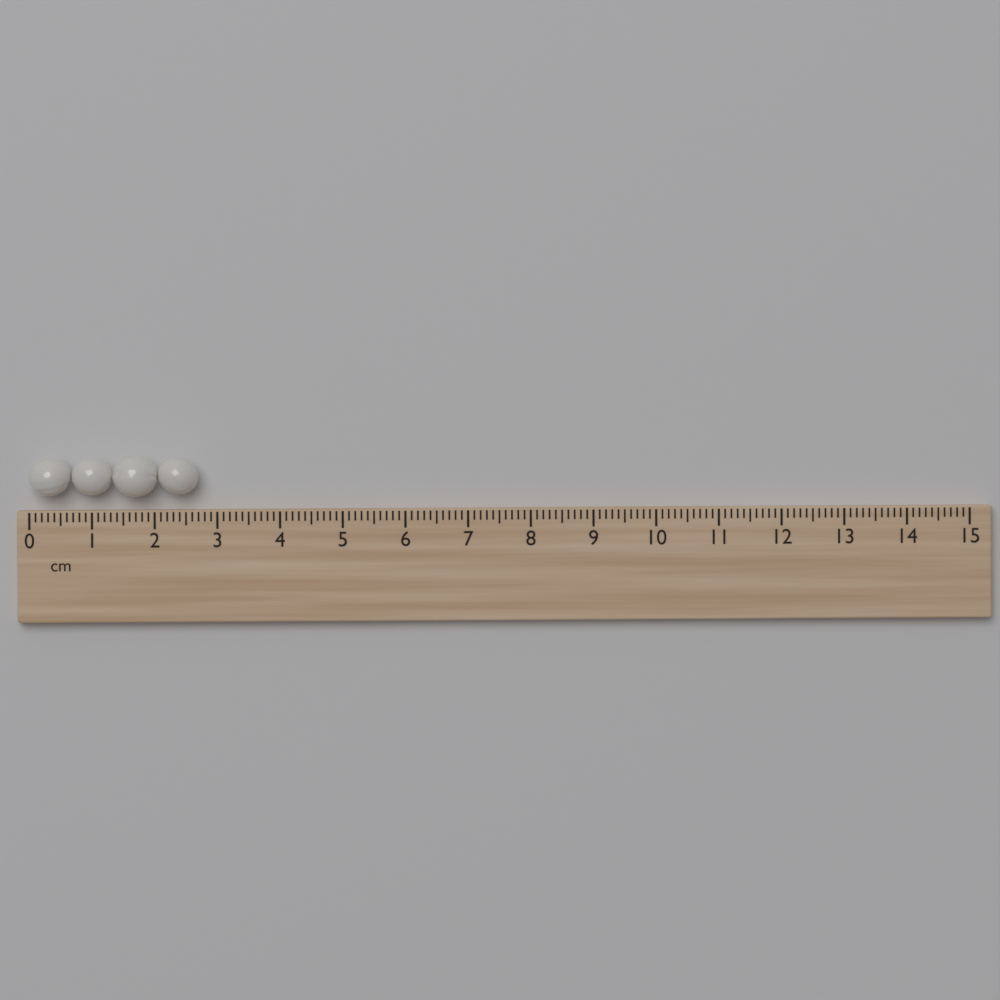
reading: 2.7 cm
